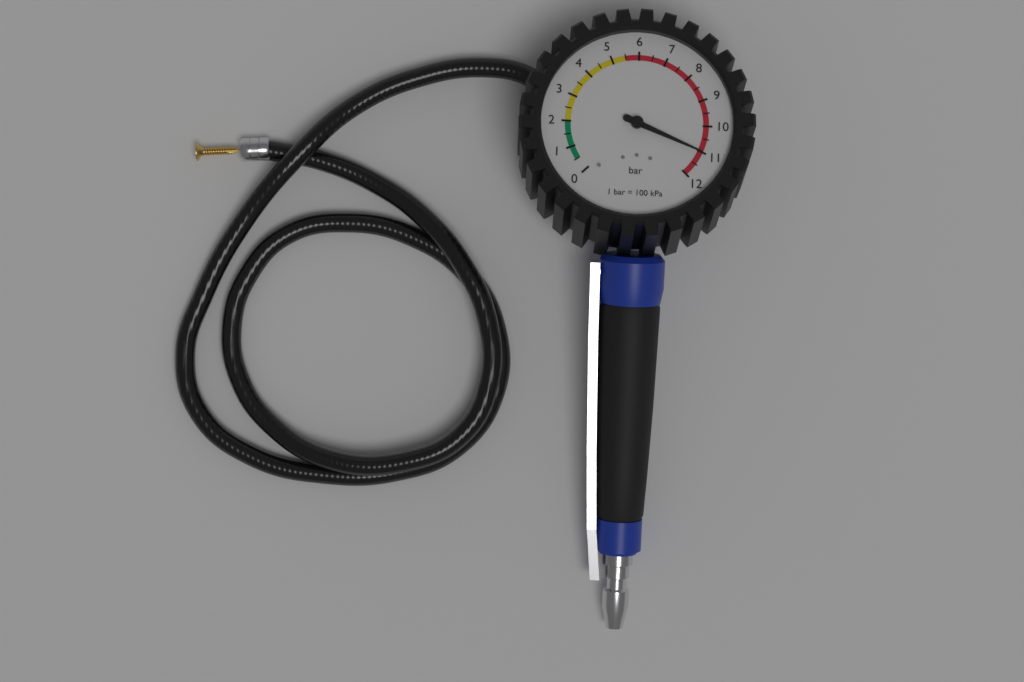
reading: 11.0 bar
